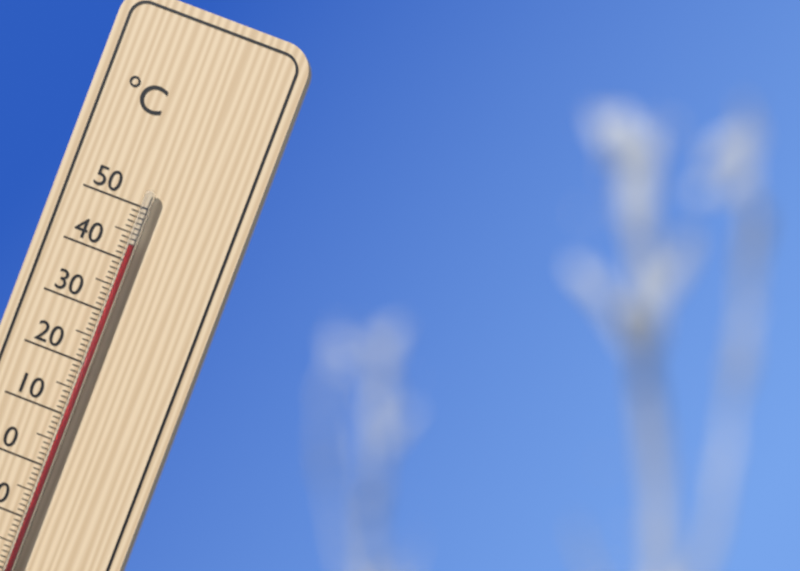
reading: 43 °C
